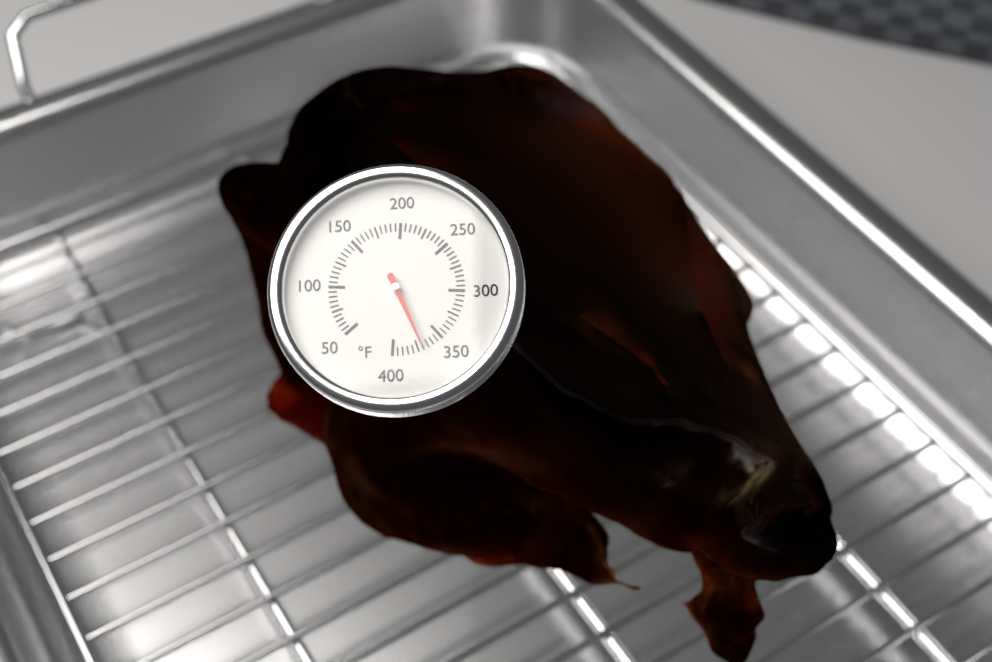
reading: 370 °F
